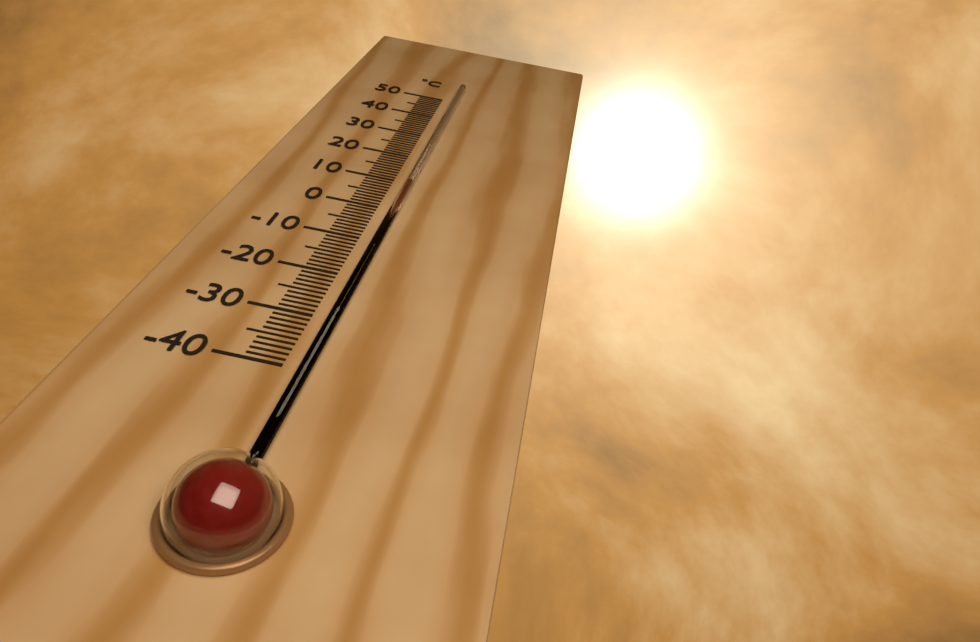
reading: 9 °C
